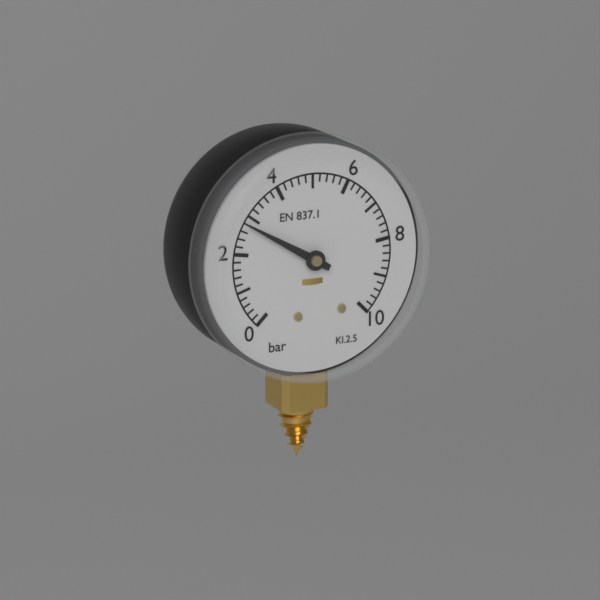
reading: 2.8 bar
